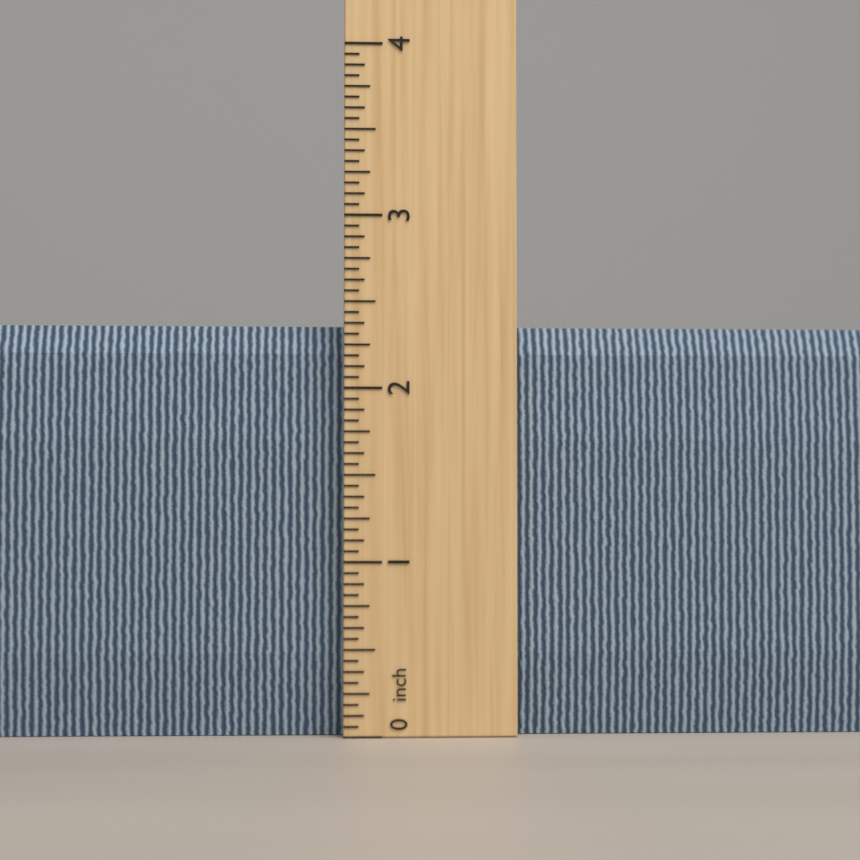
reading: 2.3750 inch
